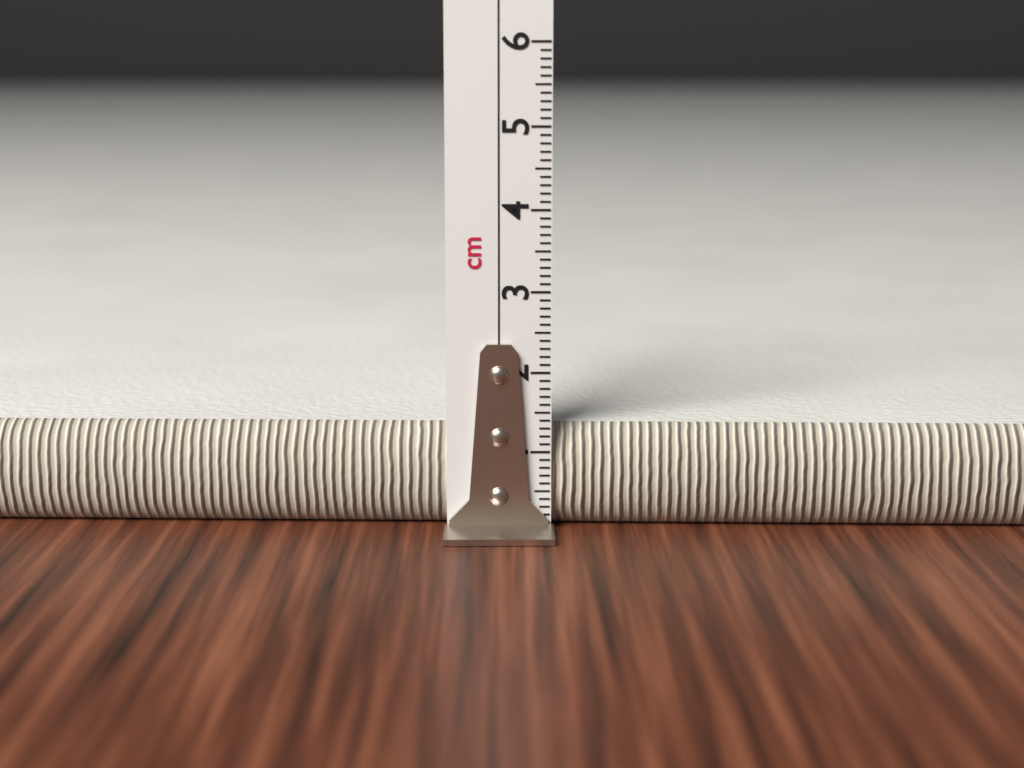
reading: 1.3 cm
